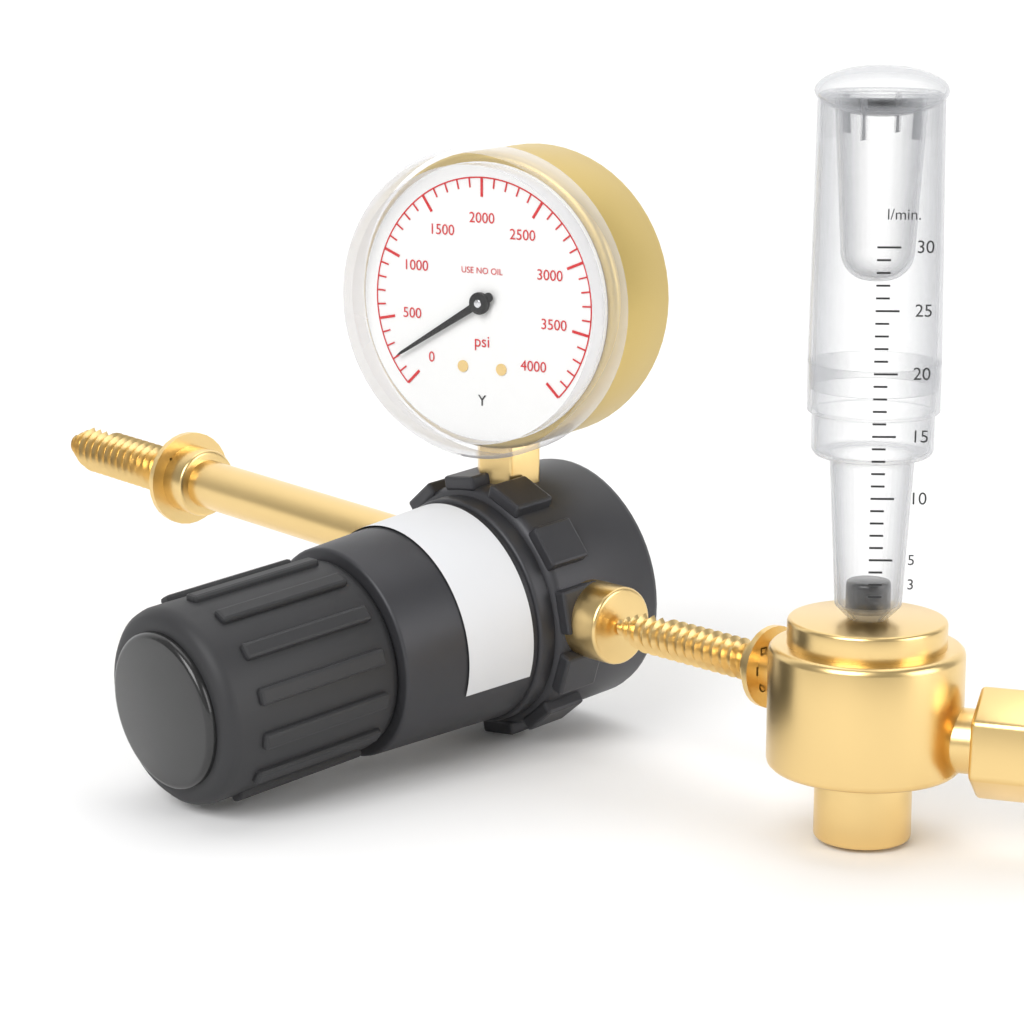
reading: 200 psi
